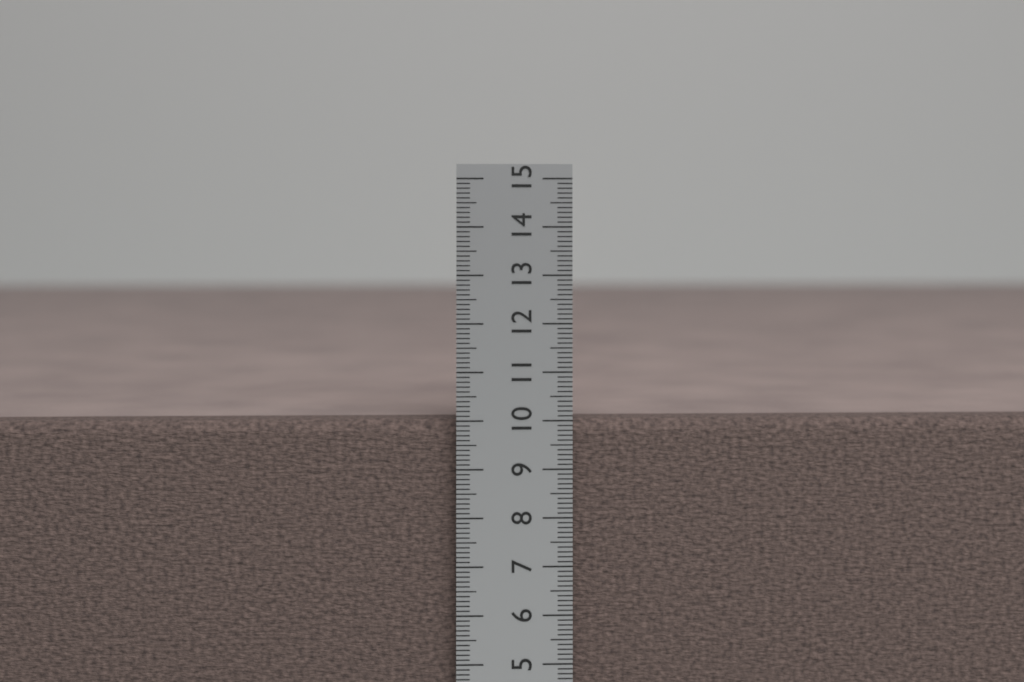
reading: 10.0 cm
